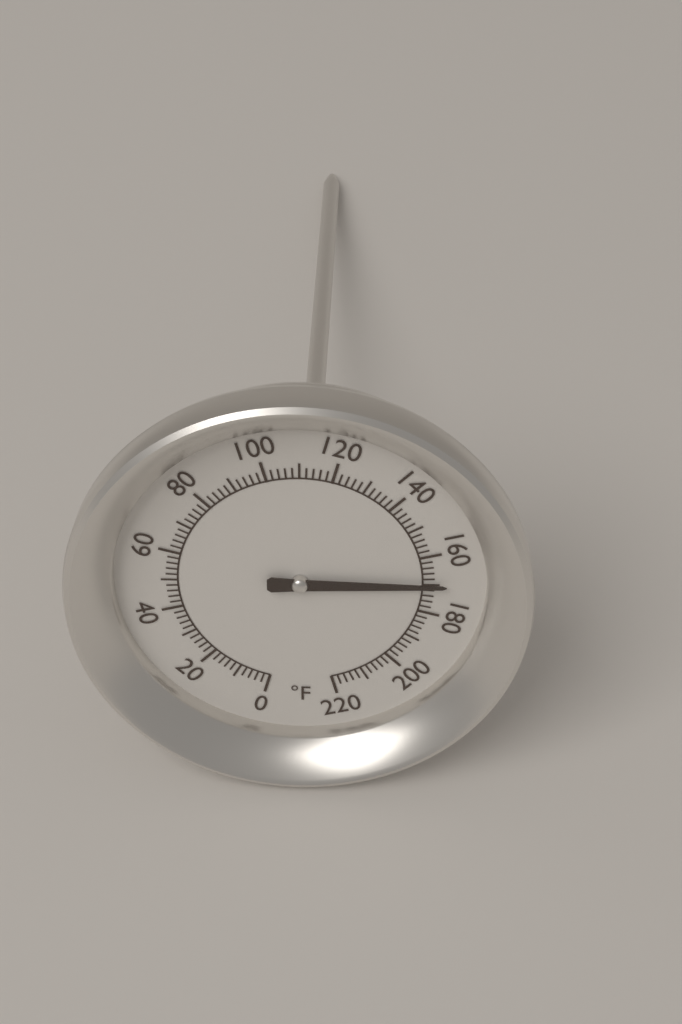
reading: 170 °F
